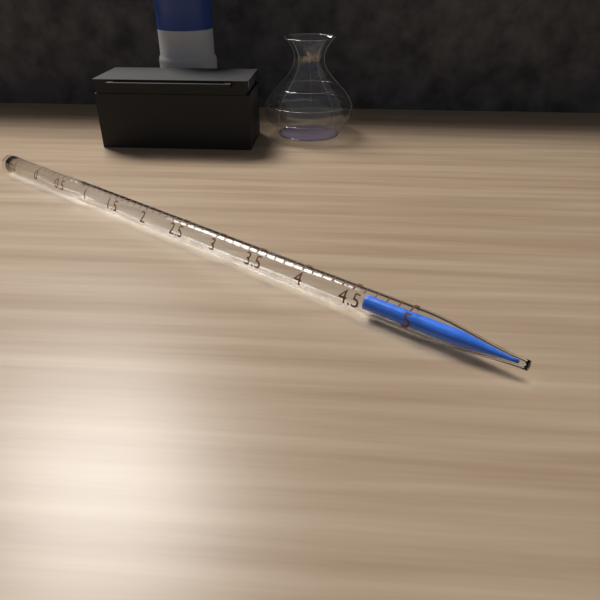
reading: 4.6 ml
